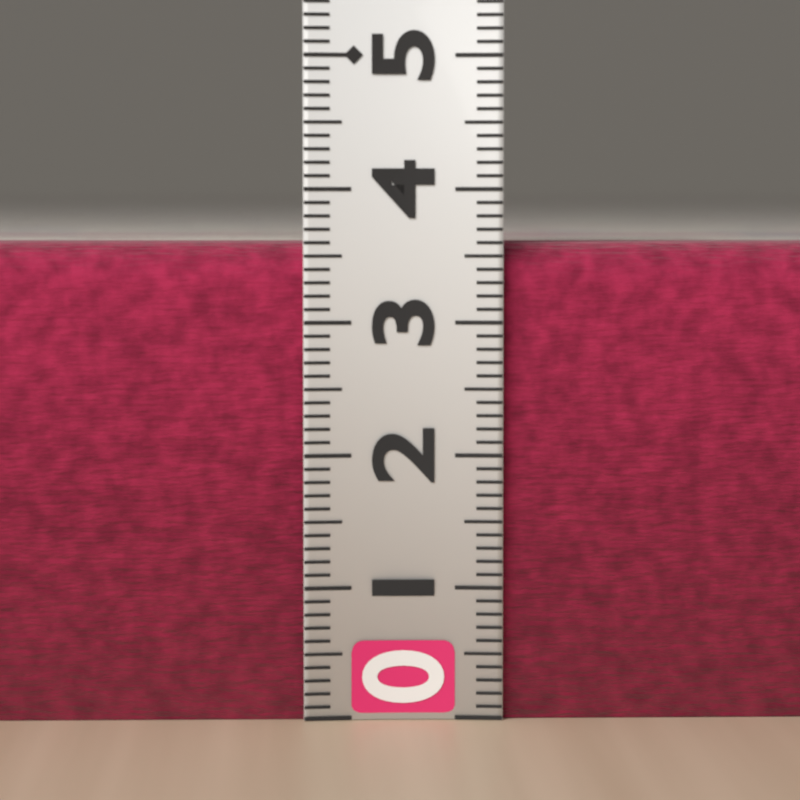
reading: 3.6 (no unit)
